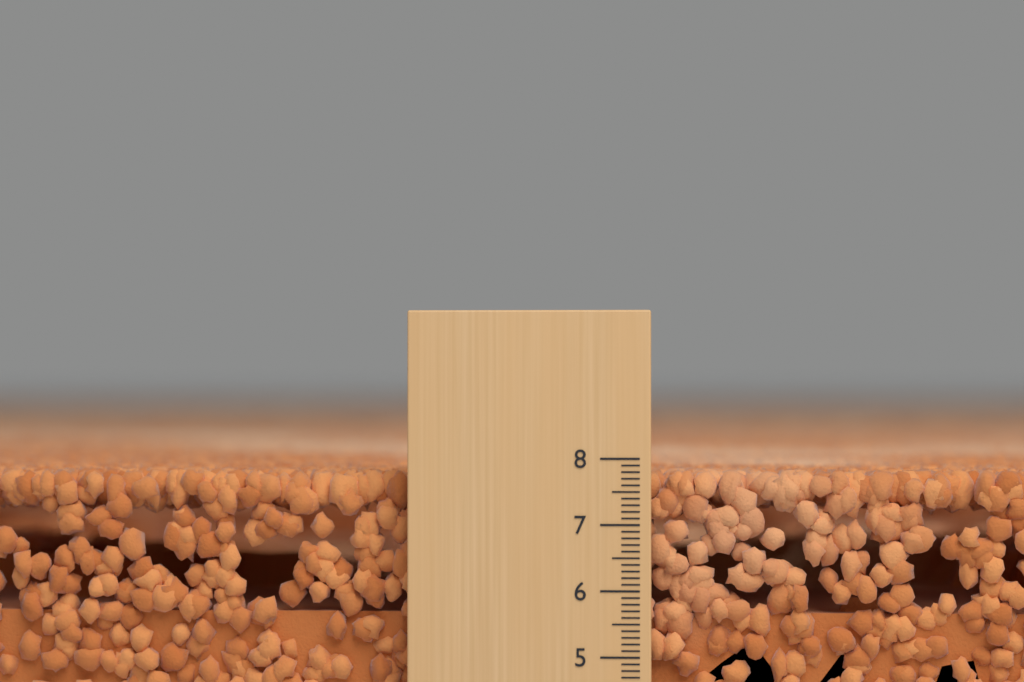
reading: 7.8 (no unit)
